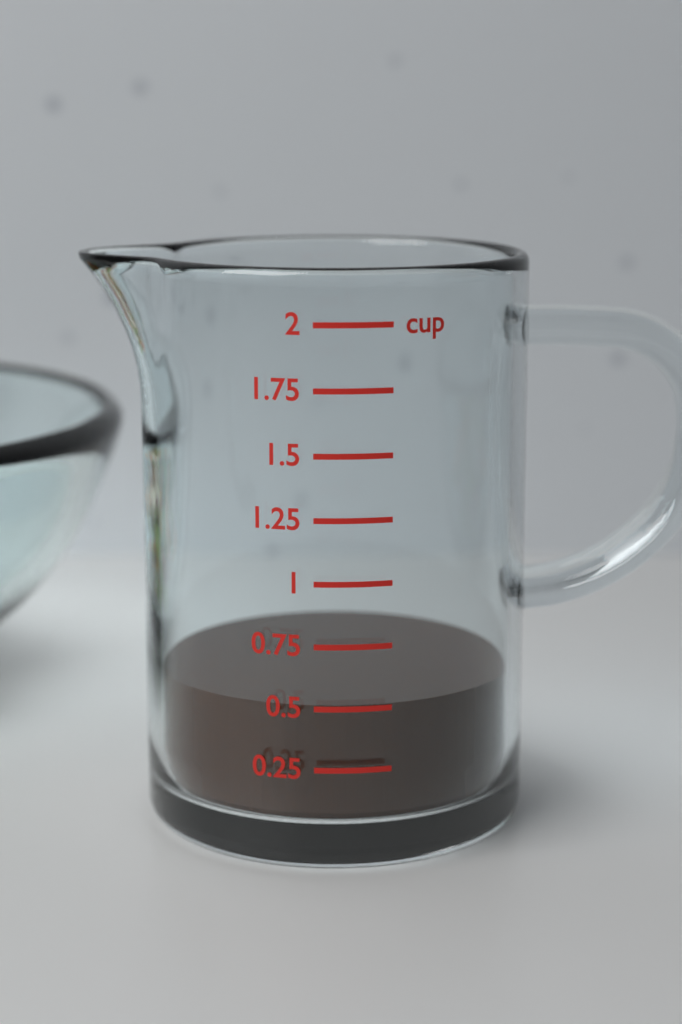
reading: 0.50 cup
